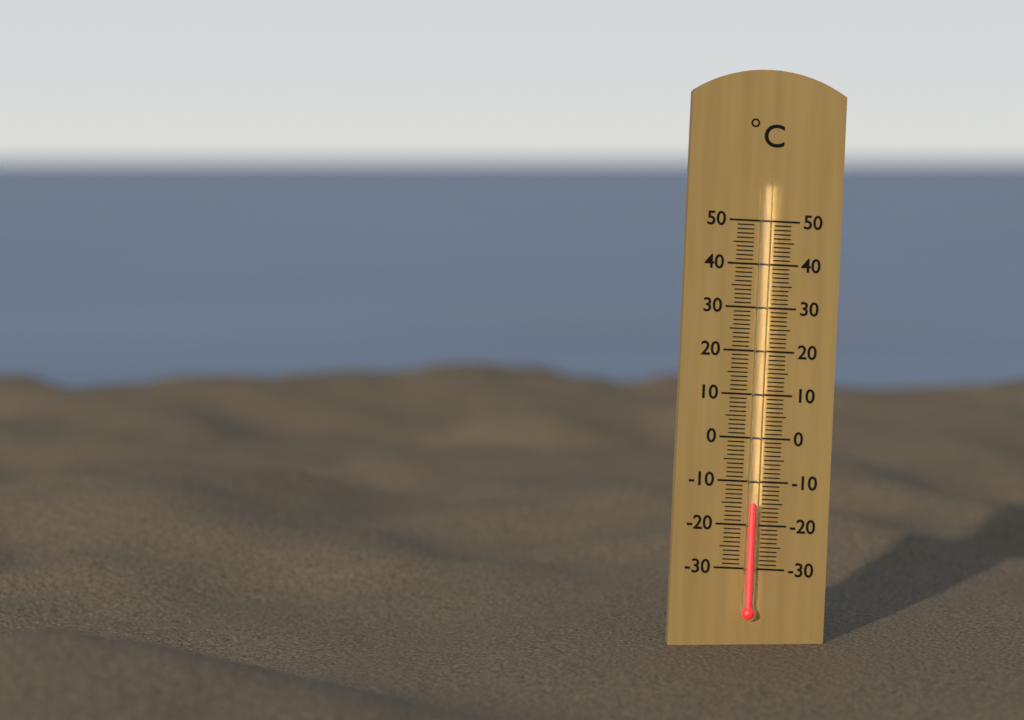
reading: -15 °C
